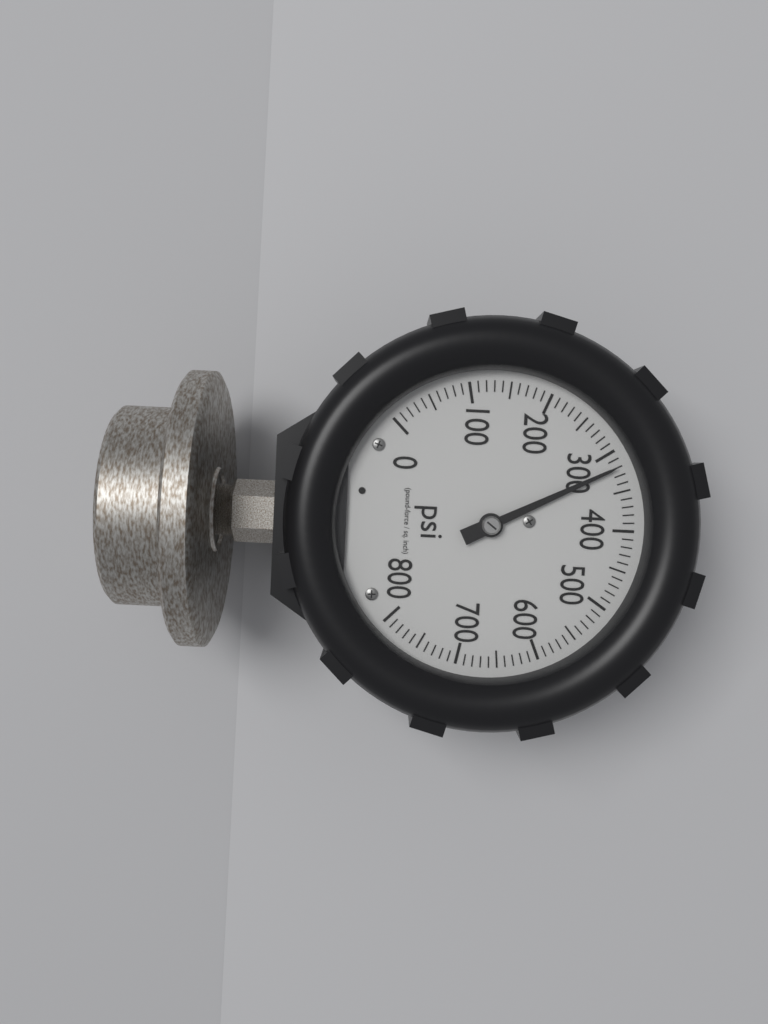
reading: 320 psi
